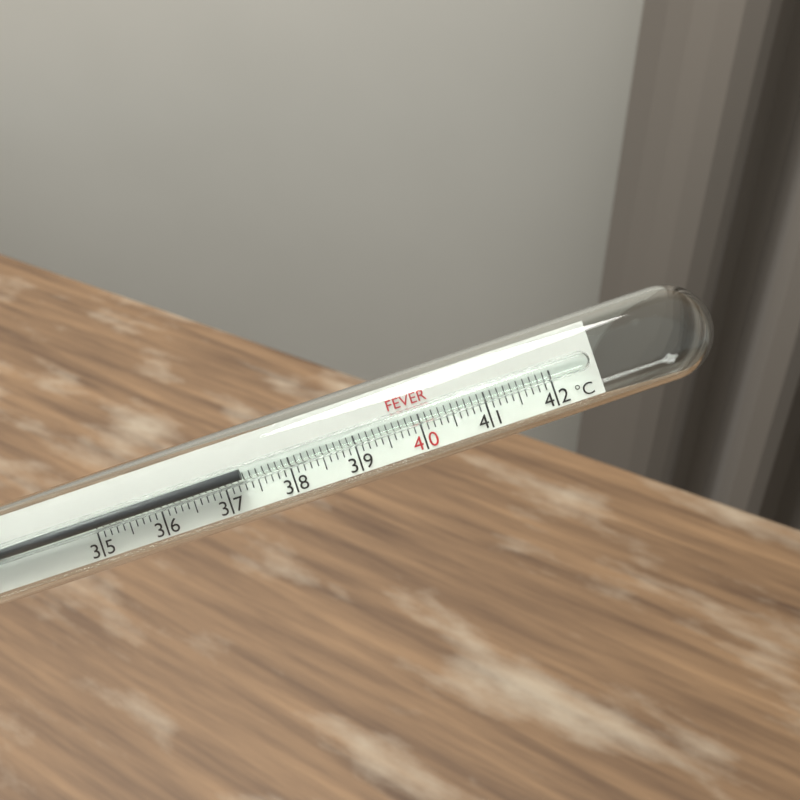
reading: 37.3 °C
